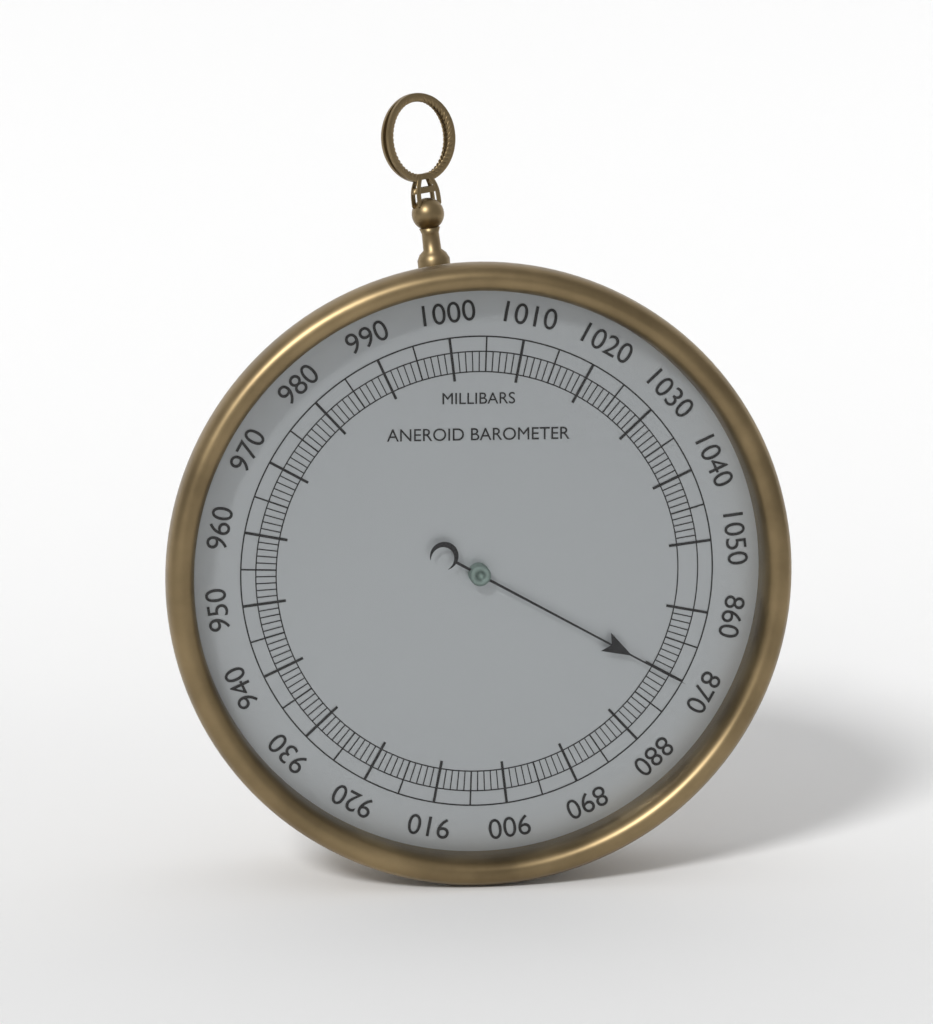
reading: 870 mbar
